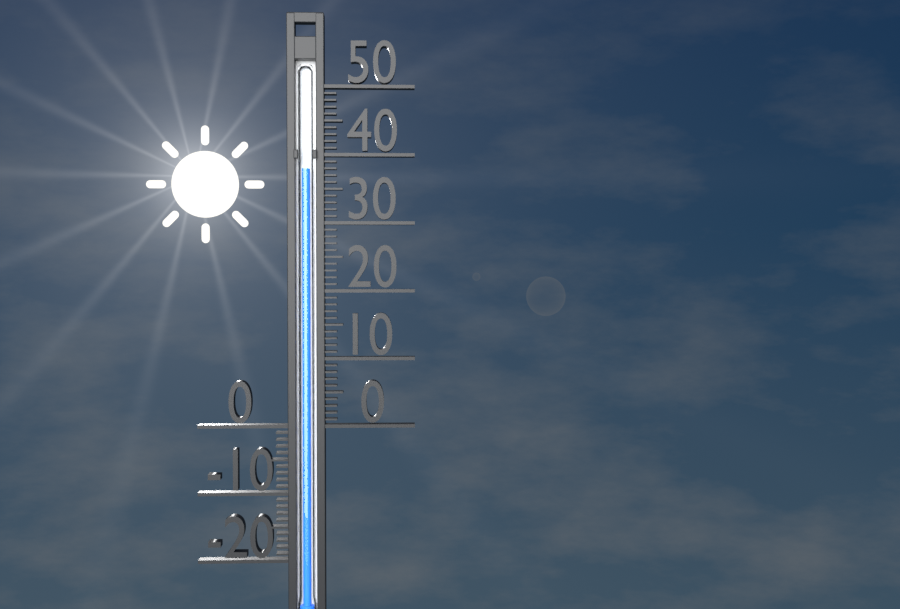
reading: 38 (no unit)
